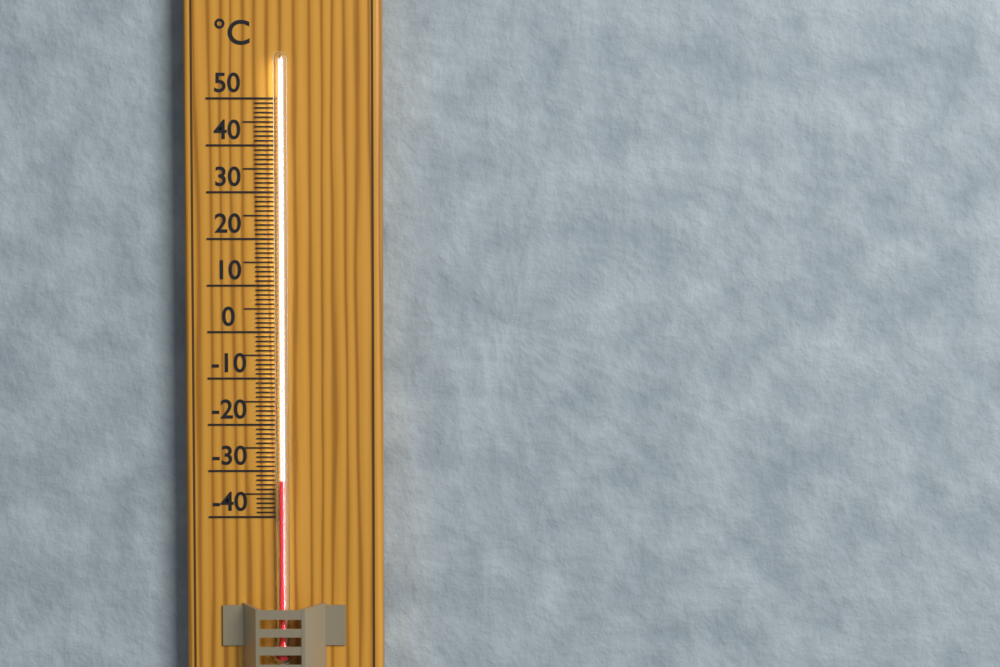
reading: -32 °C
